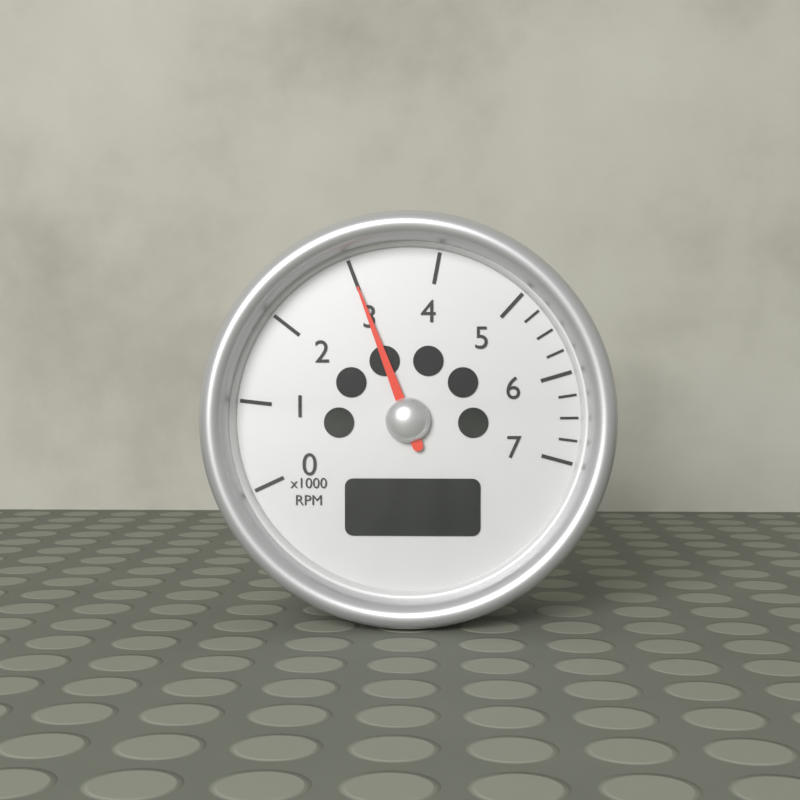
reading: 3.00 x1000 RPM
